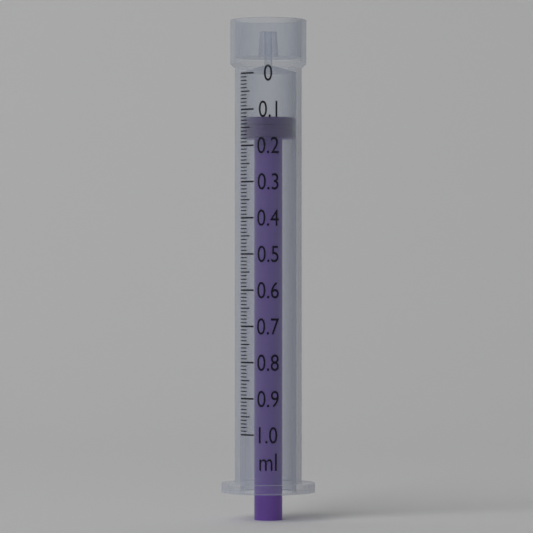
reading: 0.12 ml
